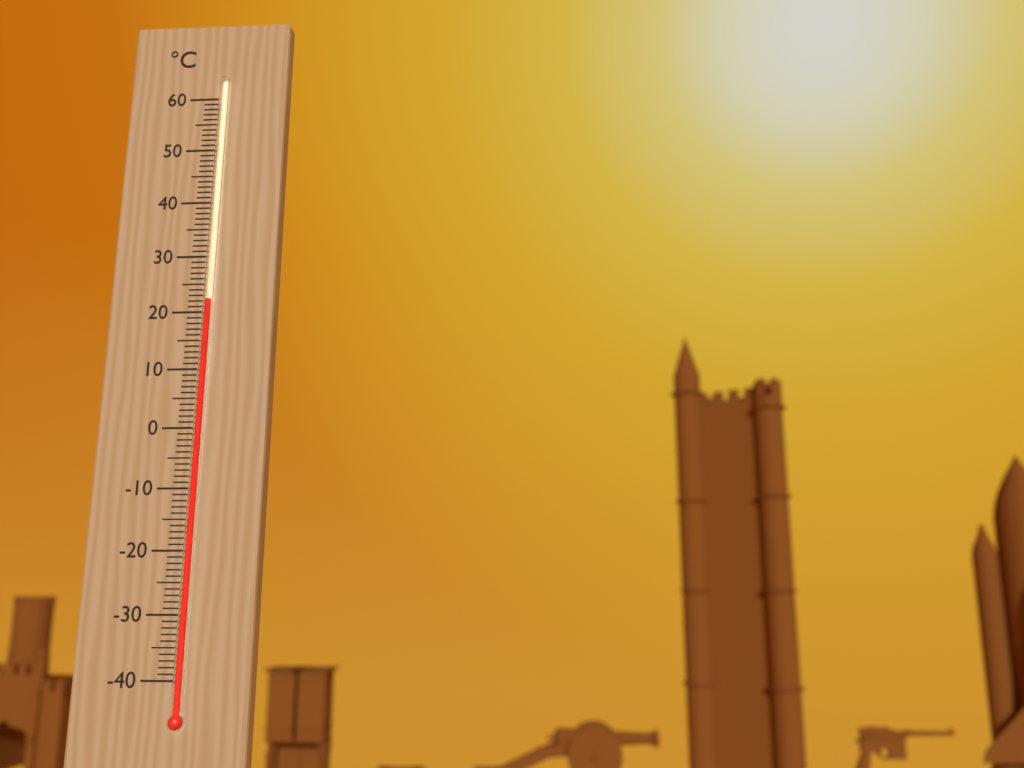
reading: 22 °C
